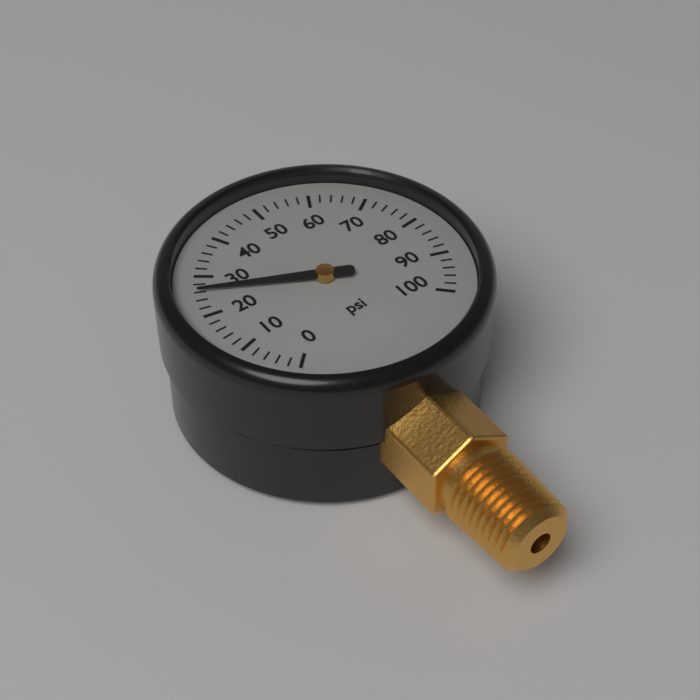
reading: 26 psi
